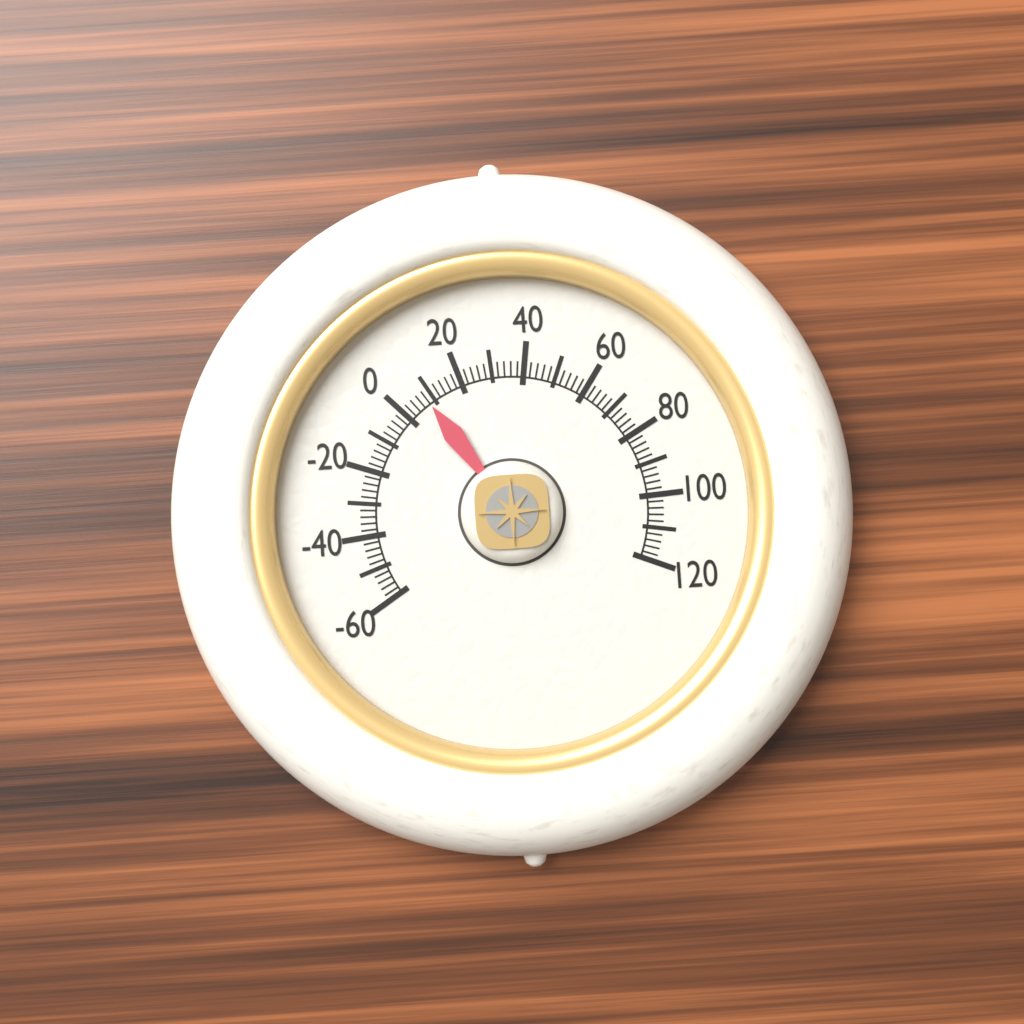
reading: 8 (no unit)
